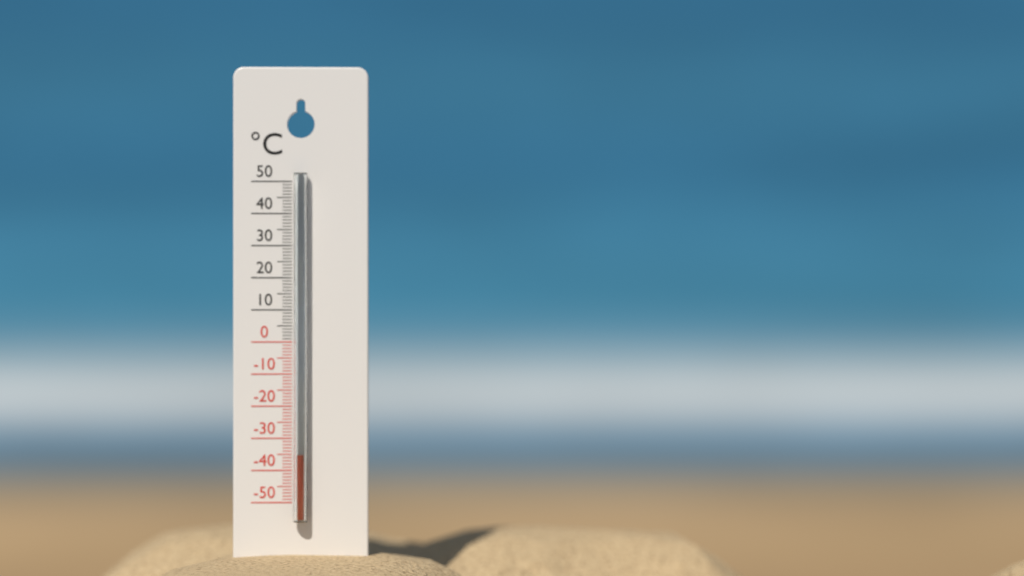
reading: -35 °C
